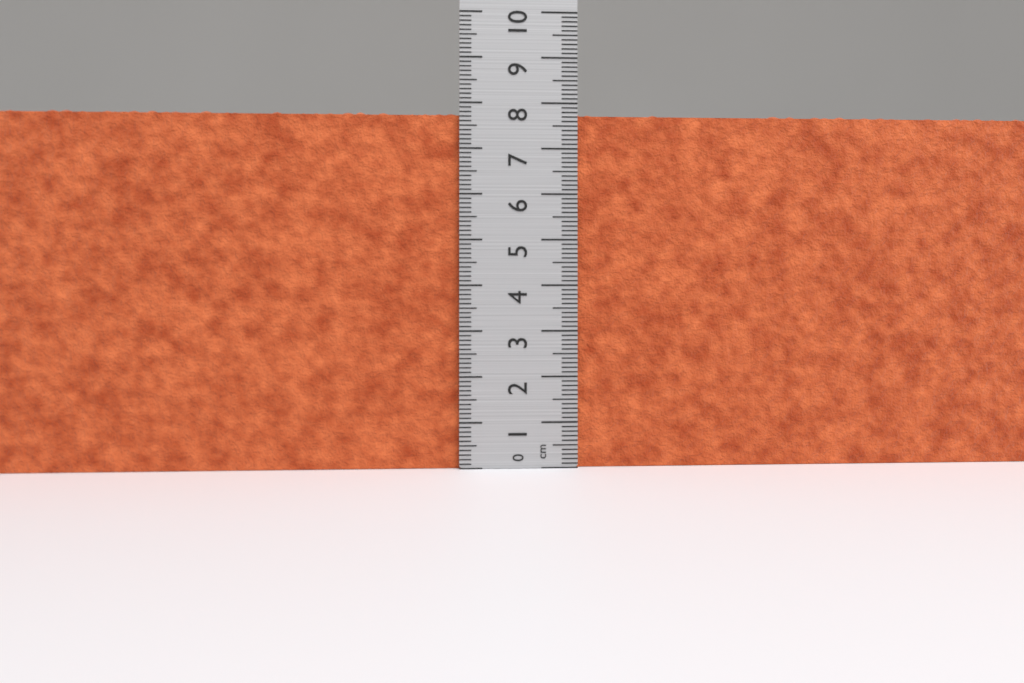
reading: 7.8 cm
